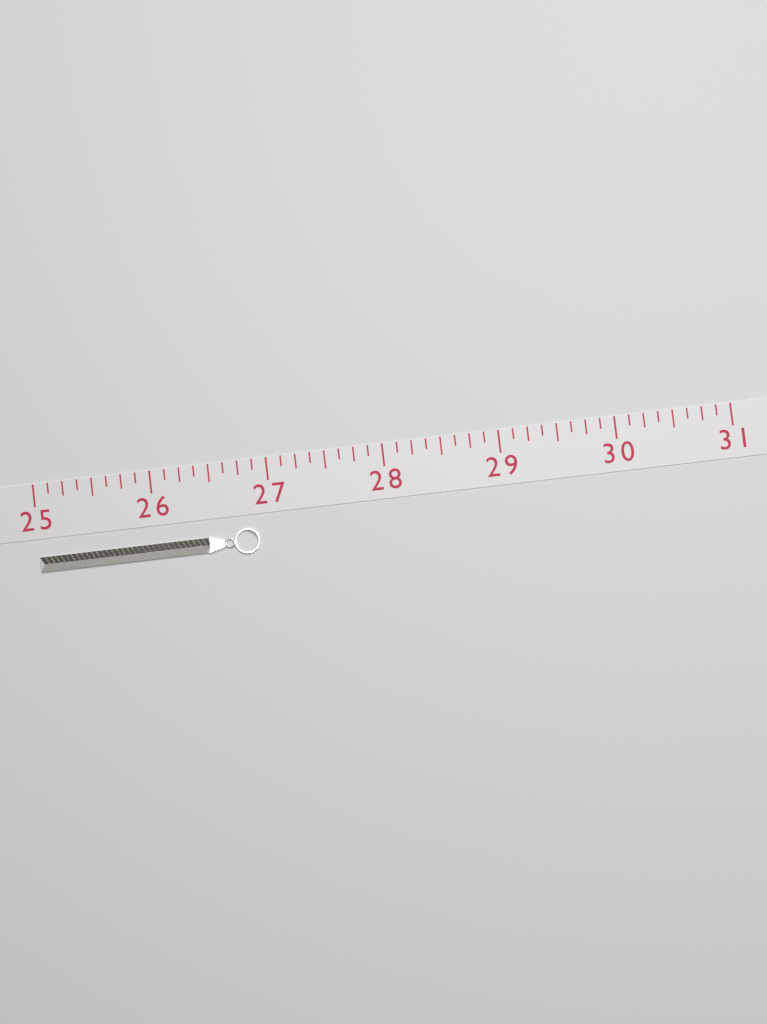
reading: 26.875 (no unit)
